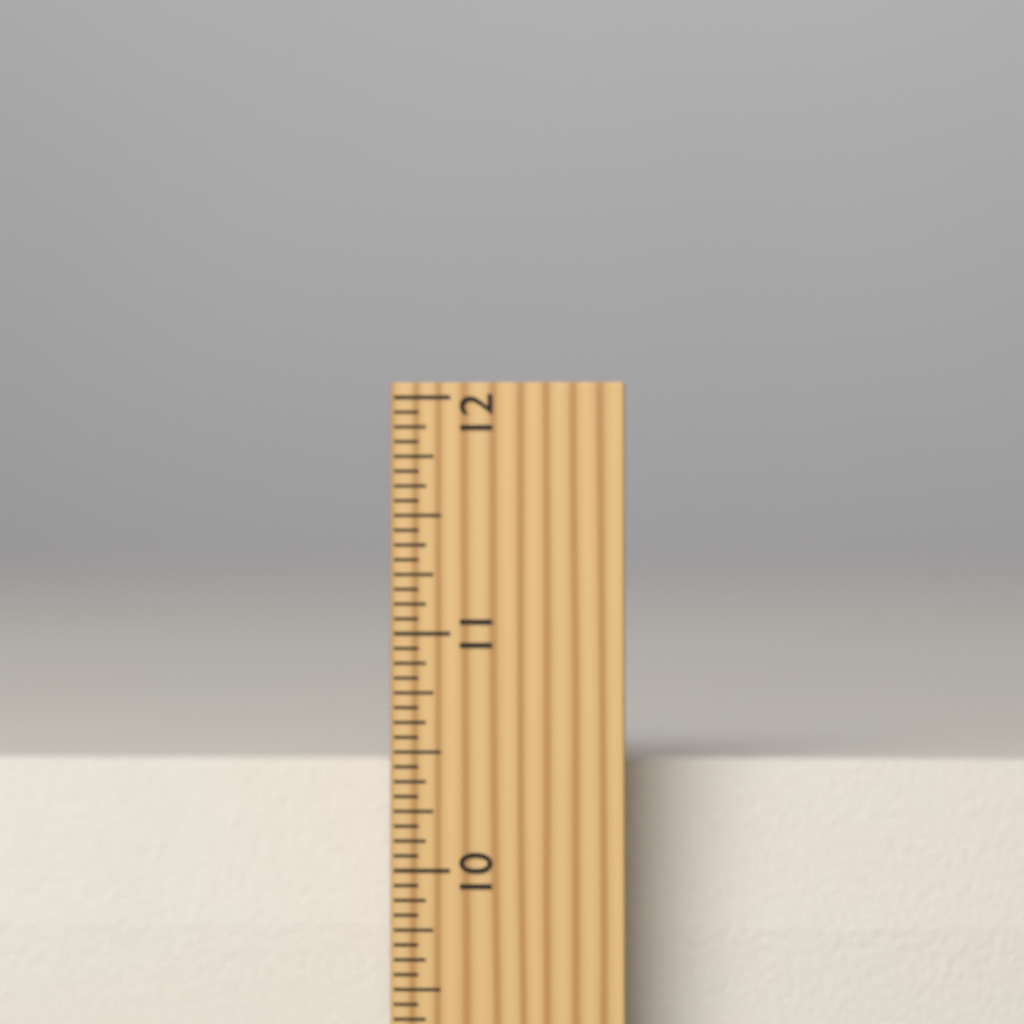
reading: 10.4375 inch
